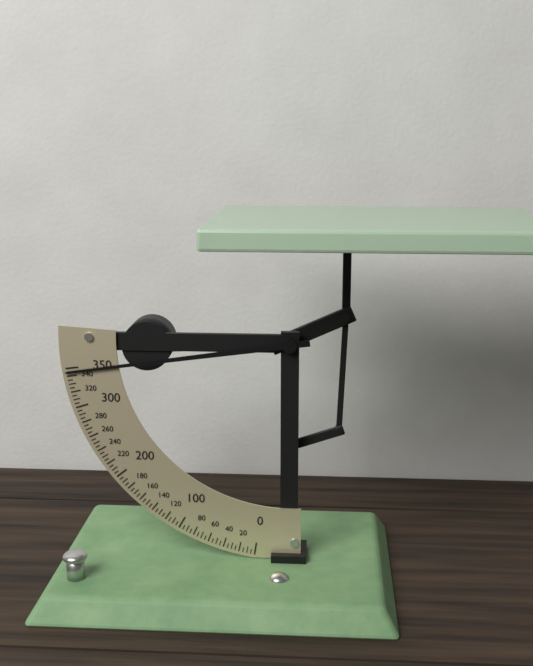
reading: 345 (no unit)
